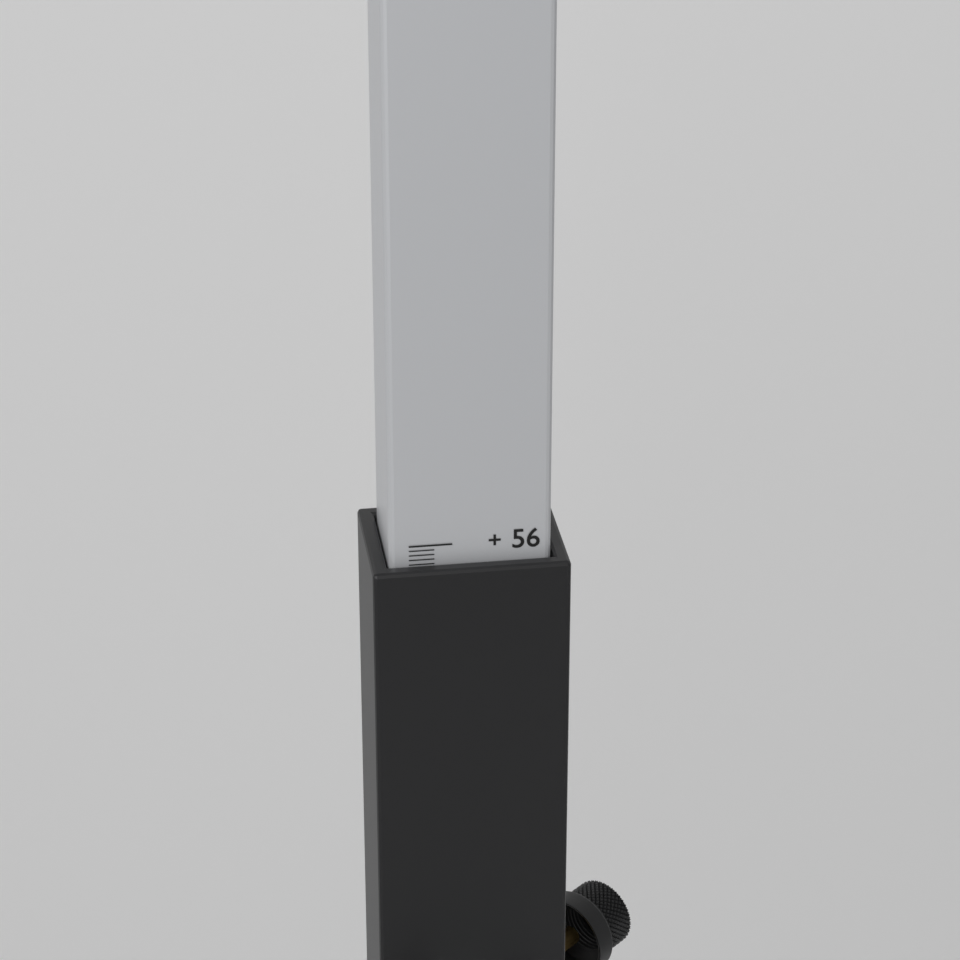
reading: 56.4 (no unit)
